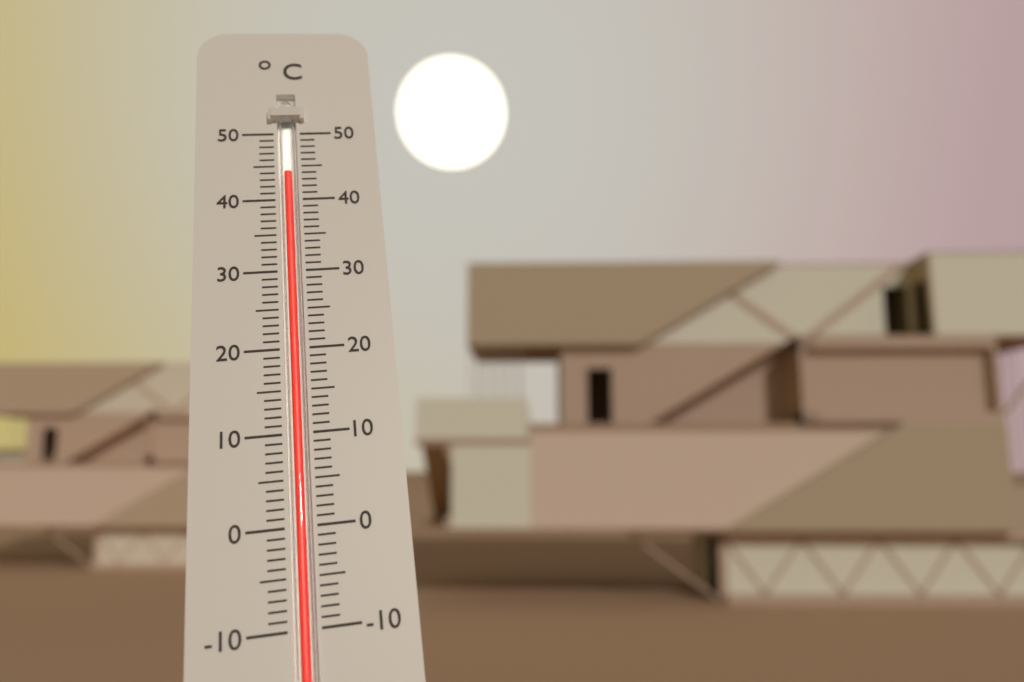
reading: 44 °C
